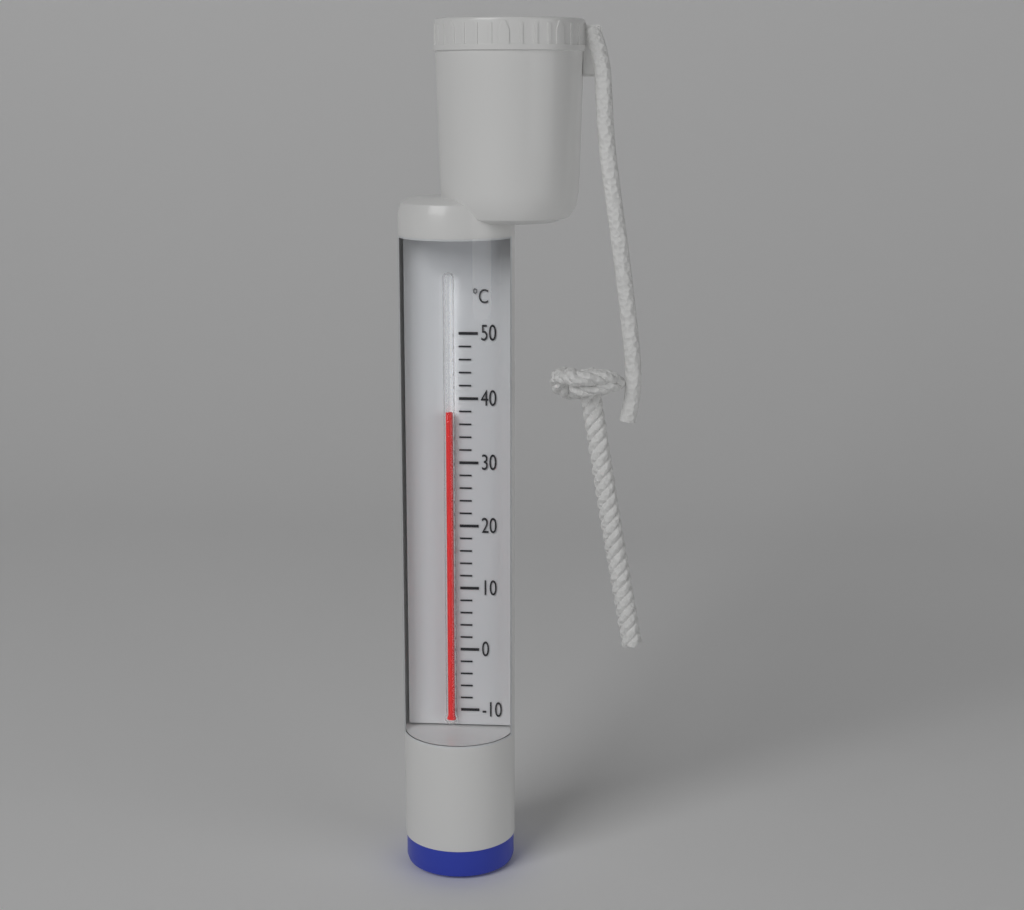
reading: 38 °C
